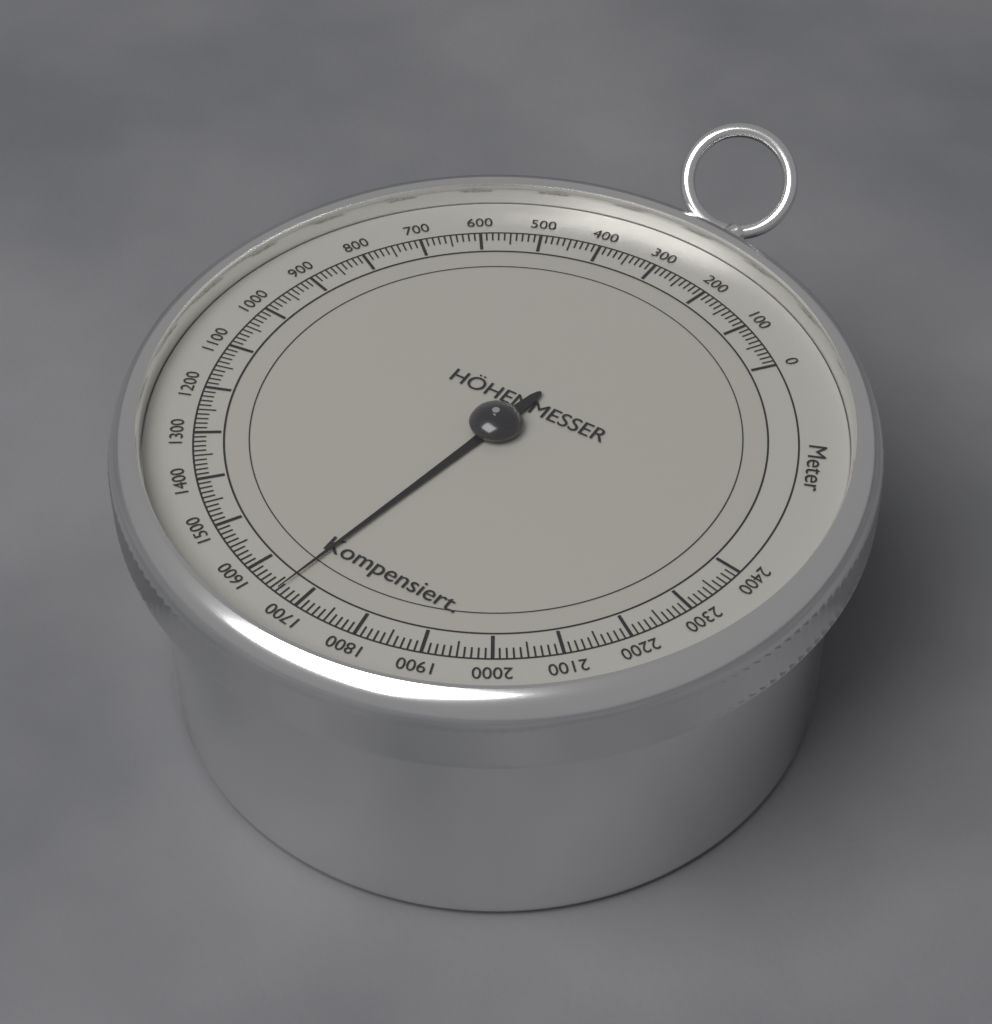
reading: 1660 m
